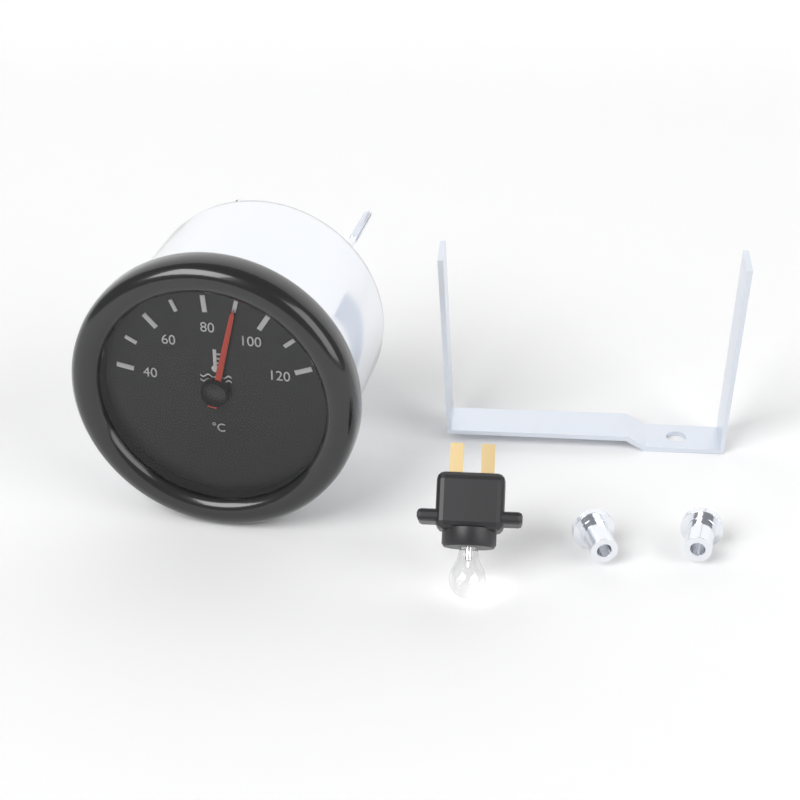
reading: 90 °C
